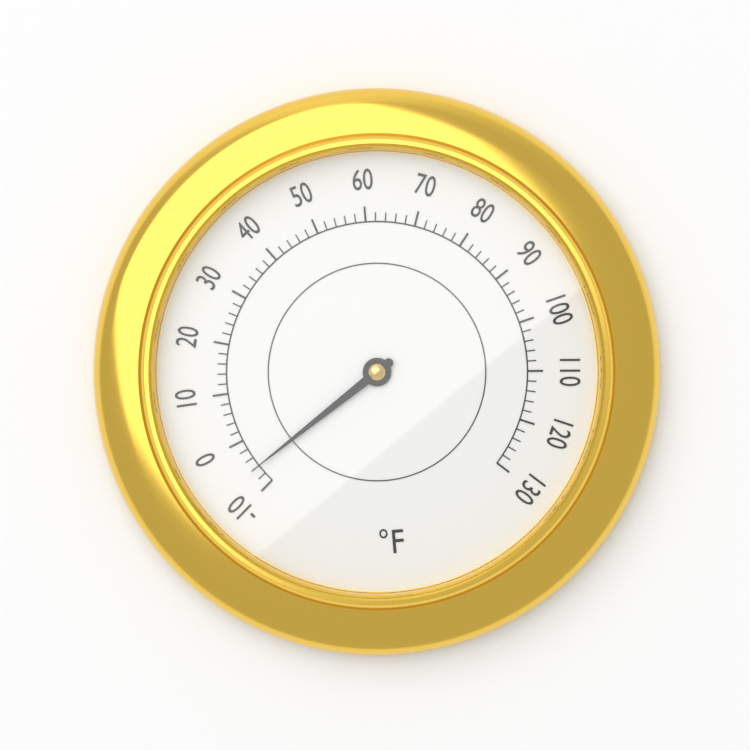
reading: -6 °F
